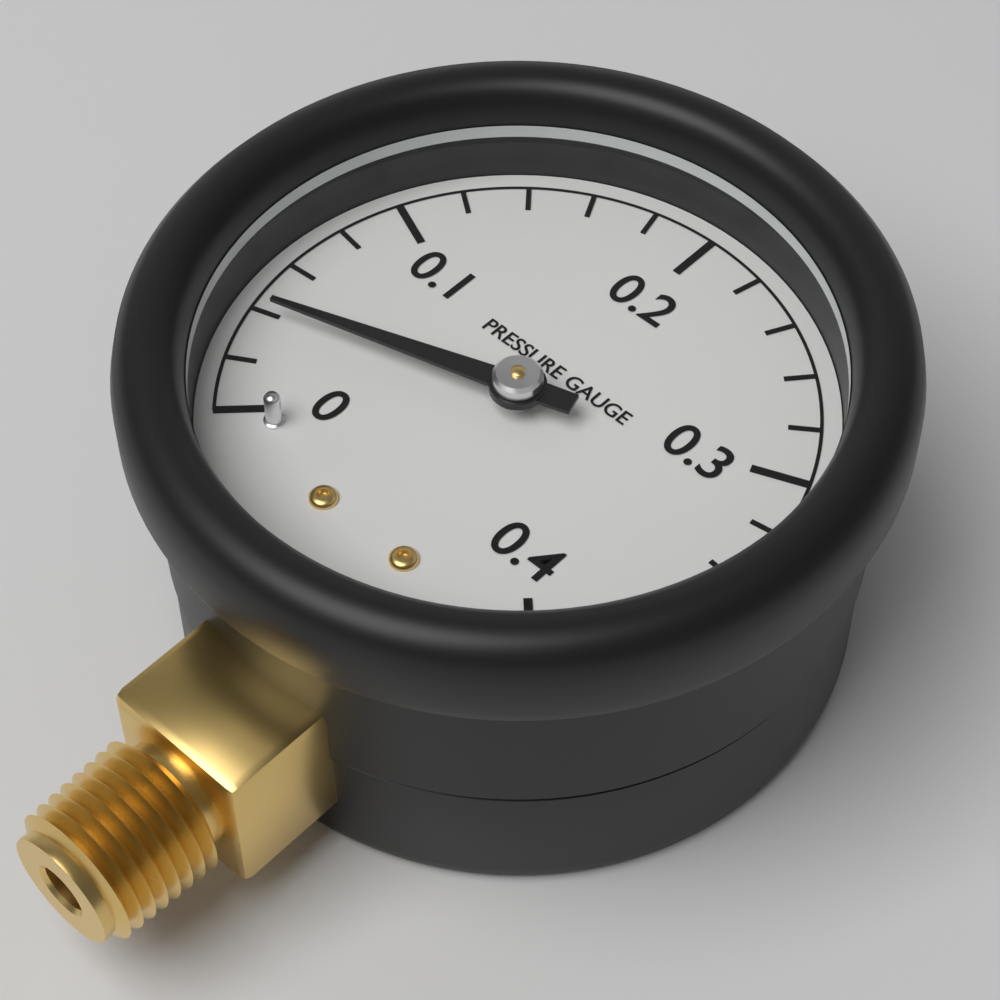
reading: 0.04 (no unit)
